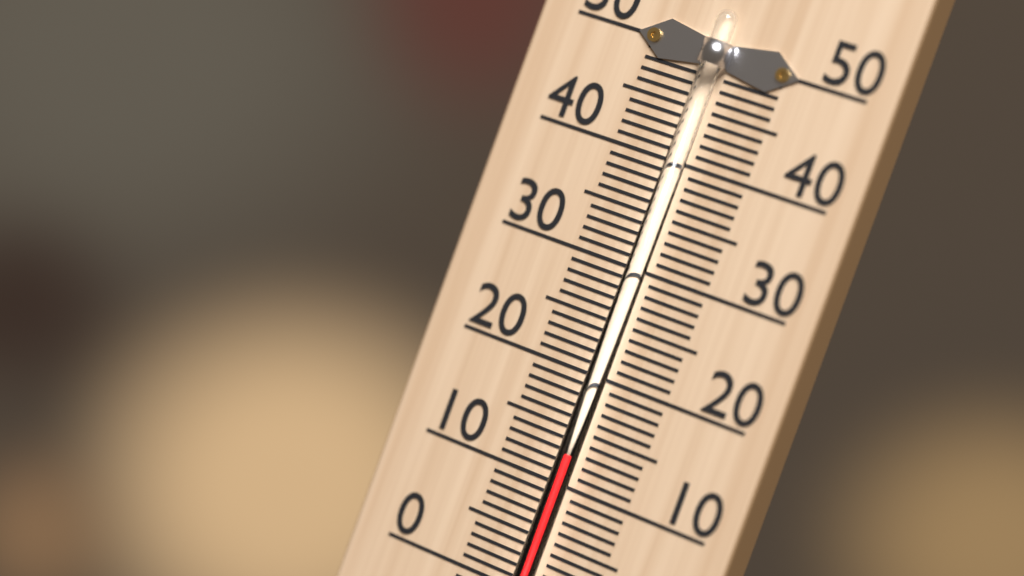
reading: 13 °C
